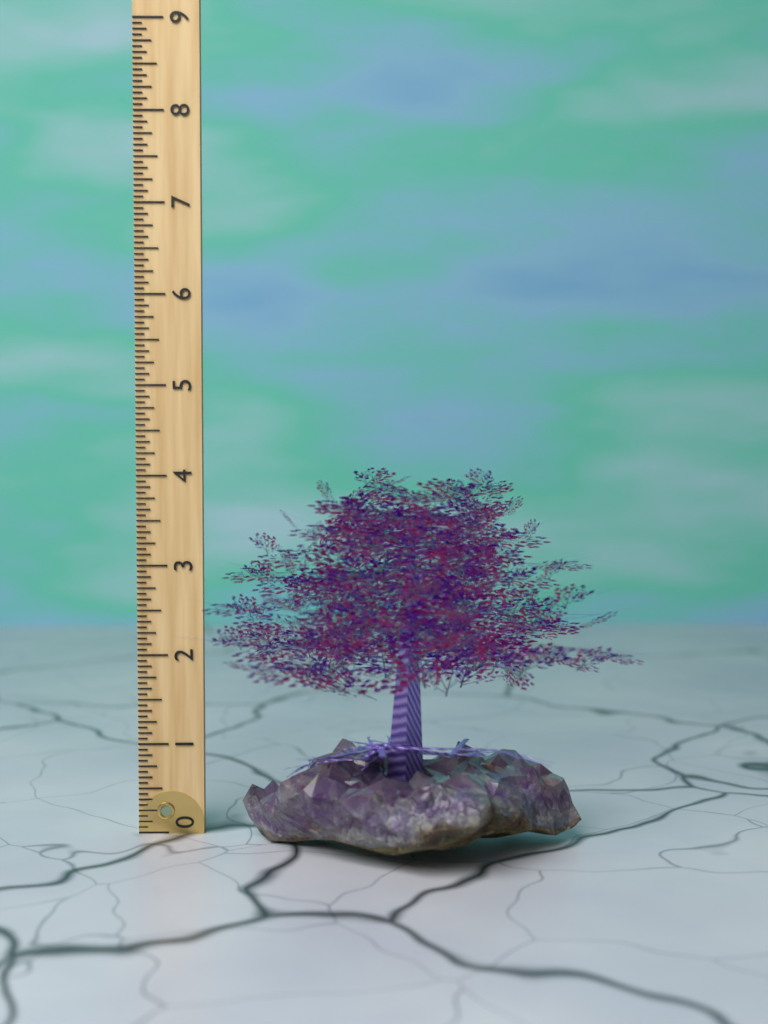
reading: 4.1250 (no unit)
